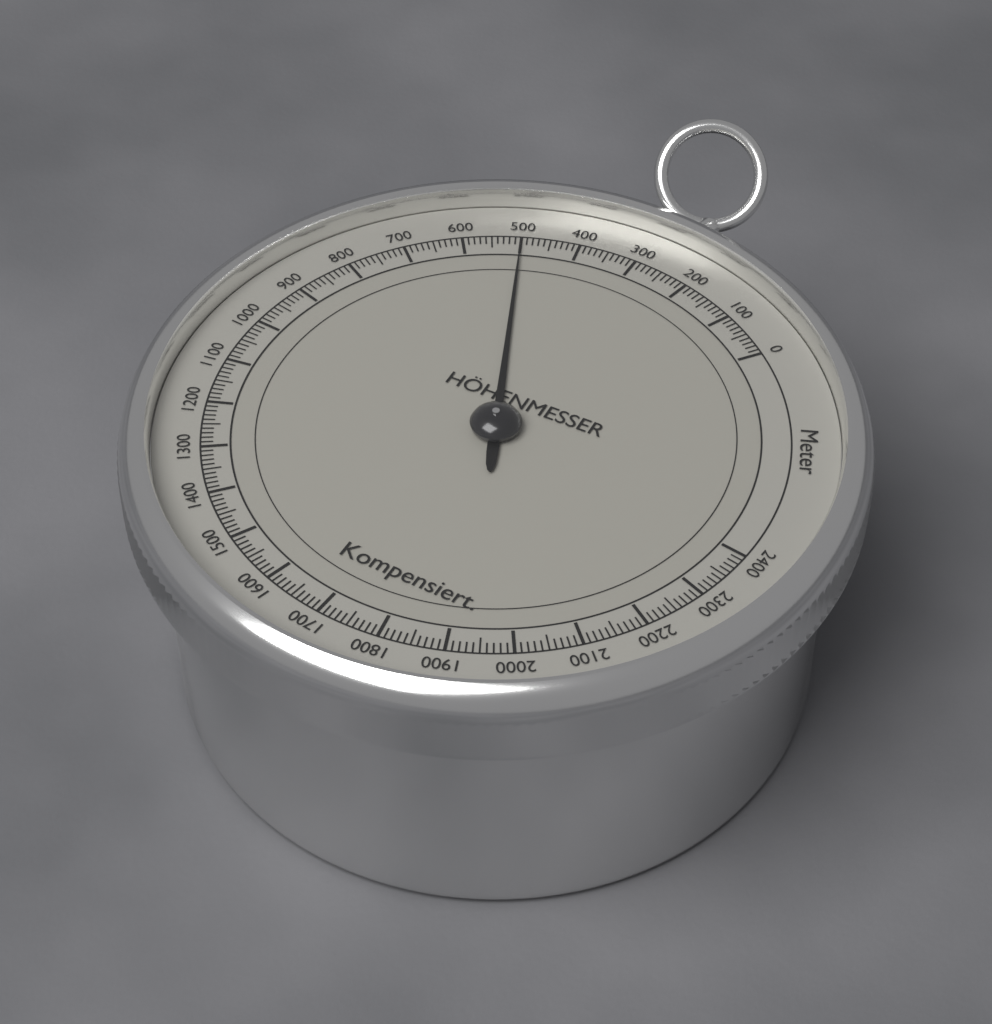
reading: 500 m
